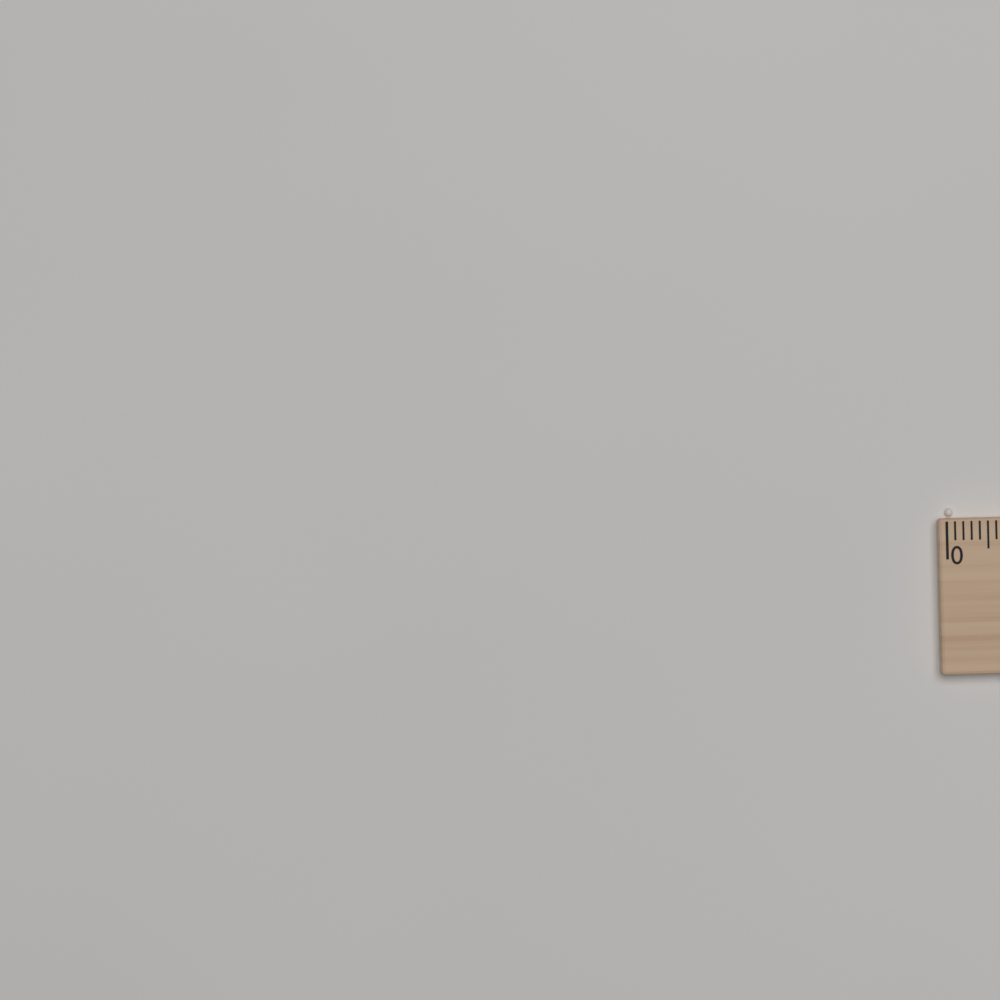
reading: 0.1 (no unit)
